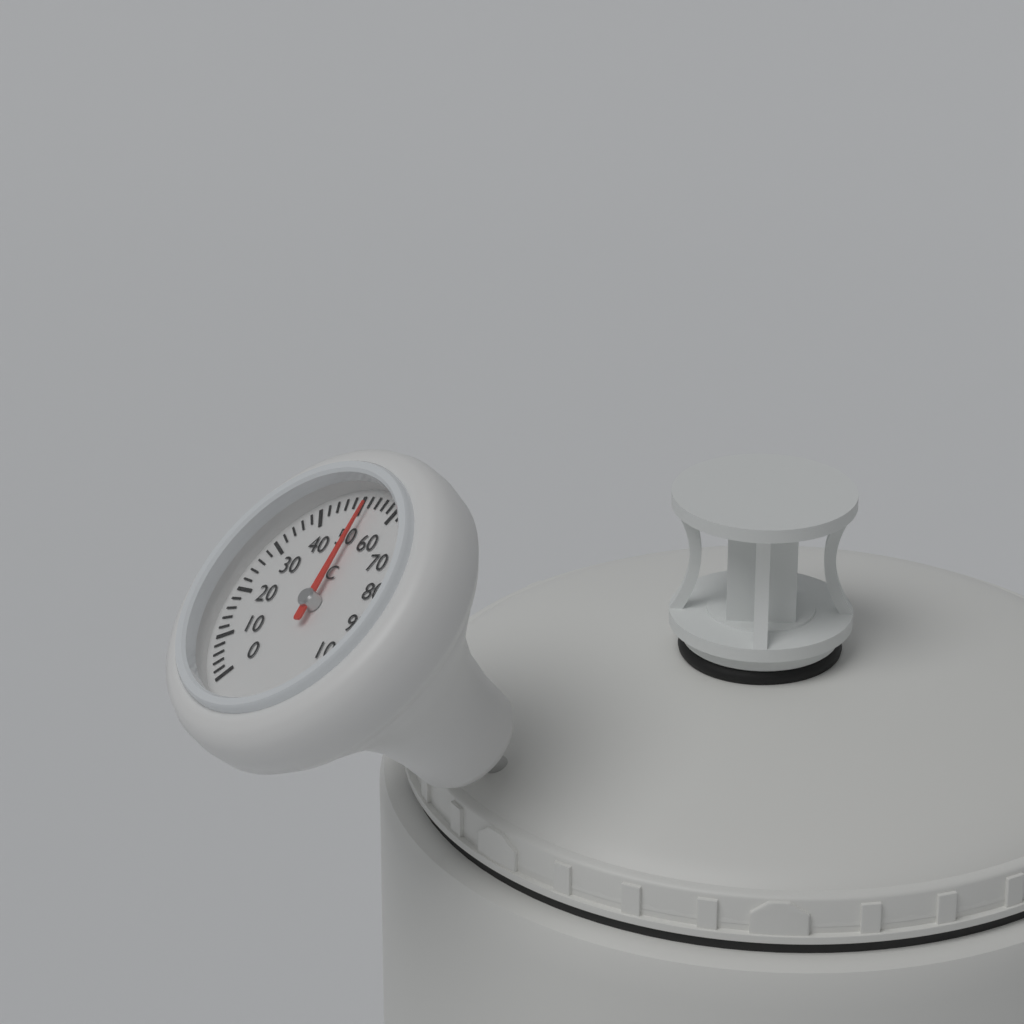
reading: 52 °C
